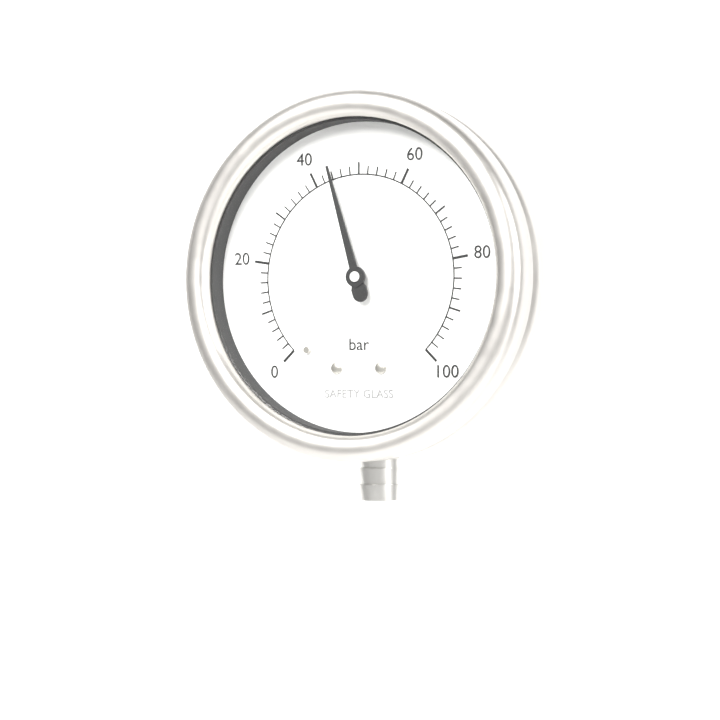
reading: 44 bar
